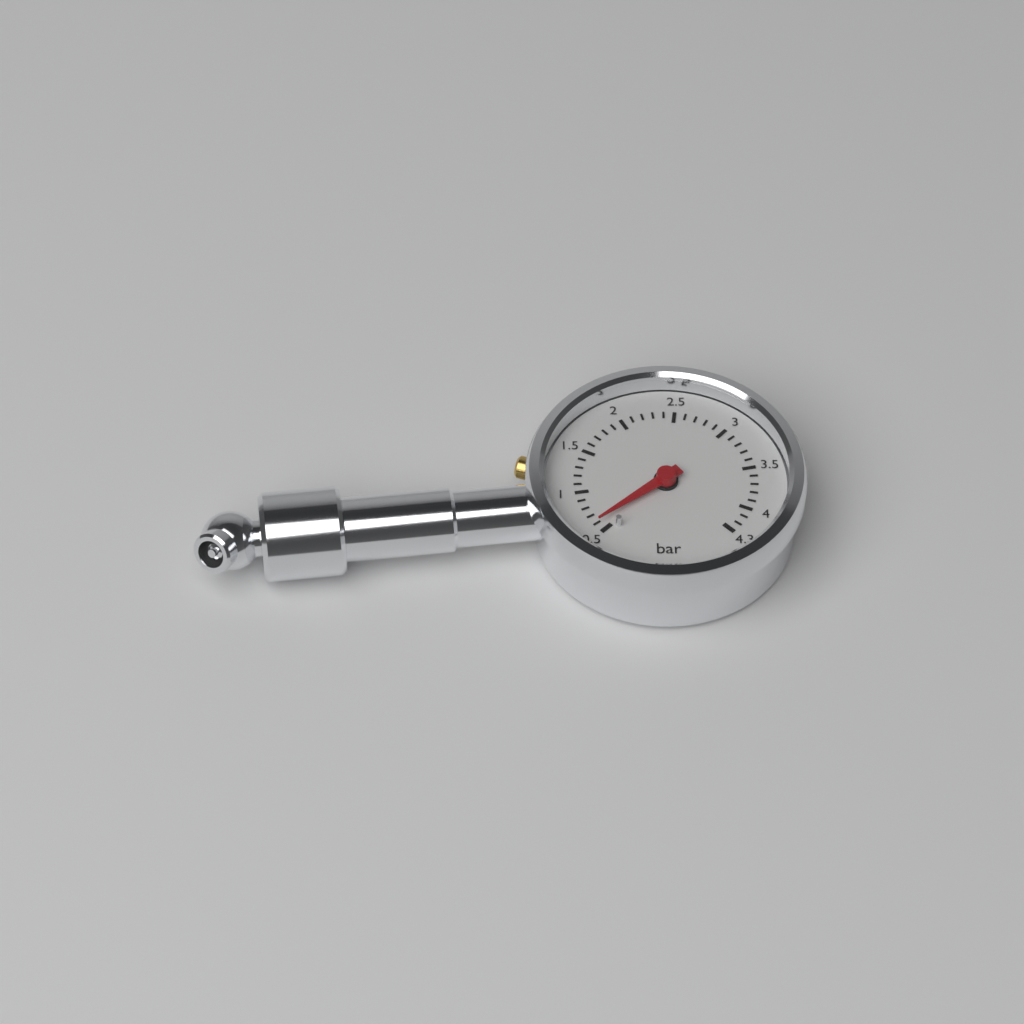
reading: 0.6 bar
